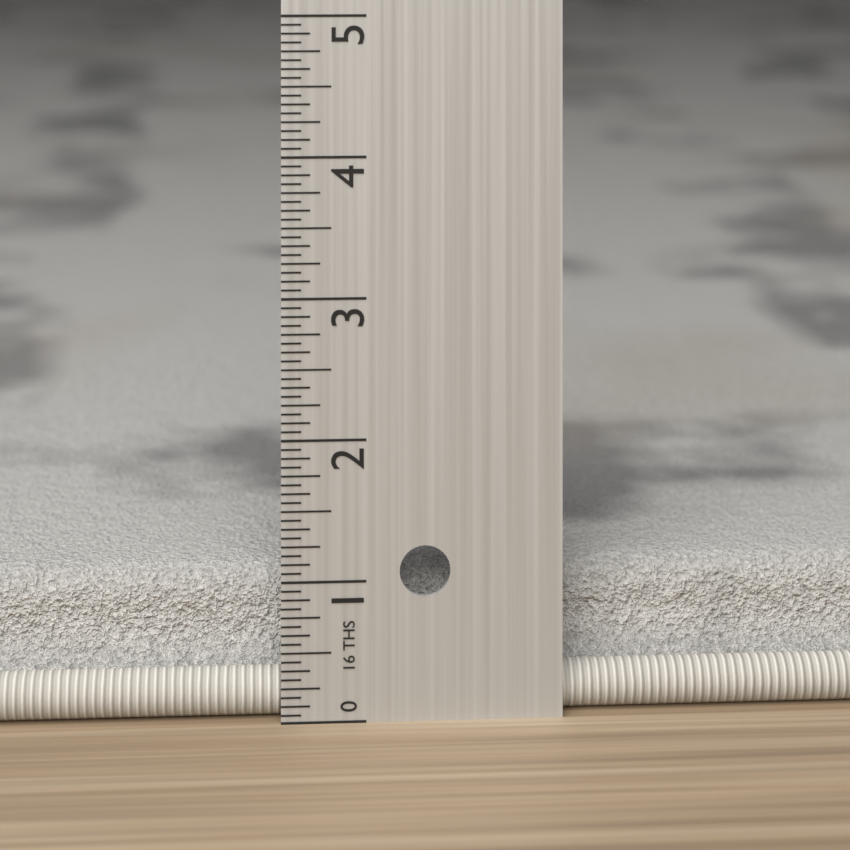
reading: 1.0000 in
